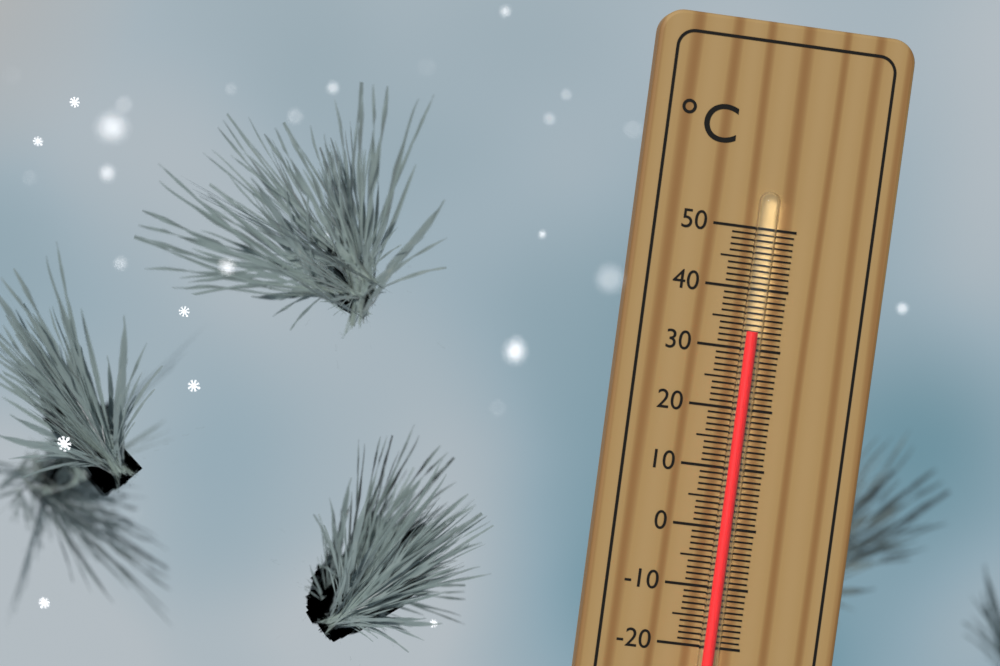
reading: 33 °C
